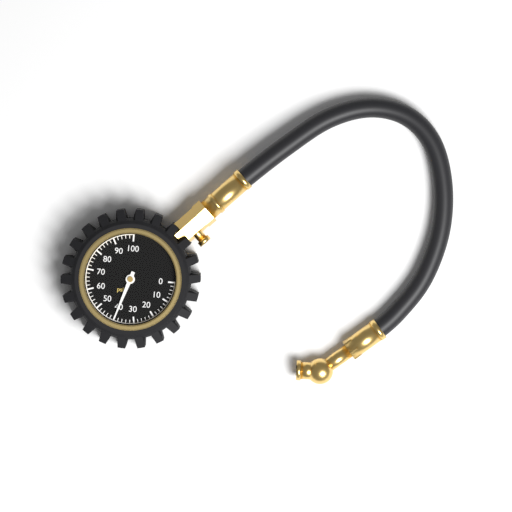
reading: 40 psi
